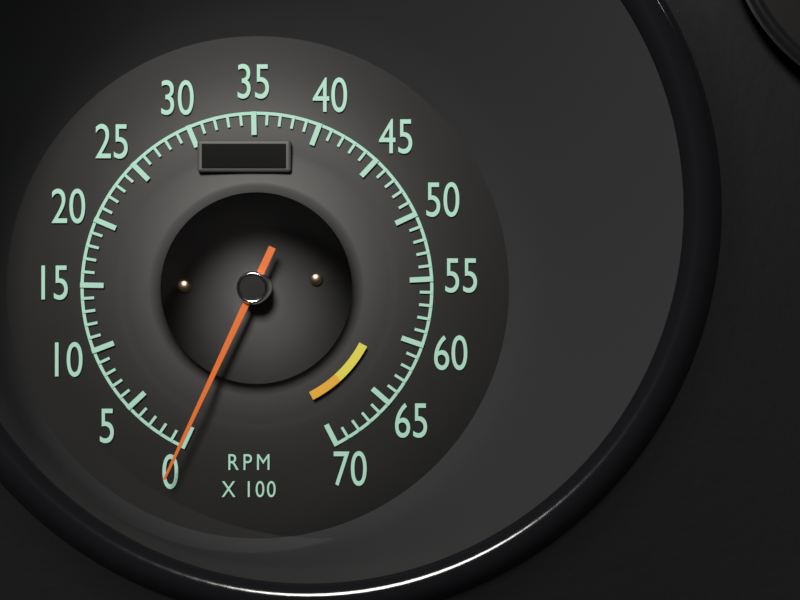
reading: 0 RPM
